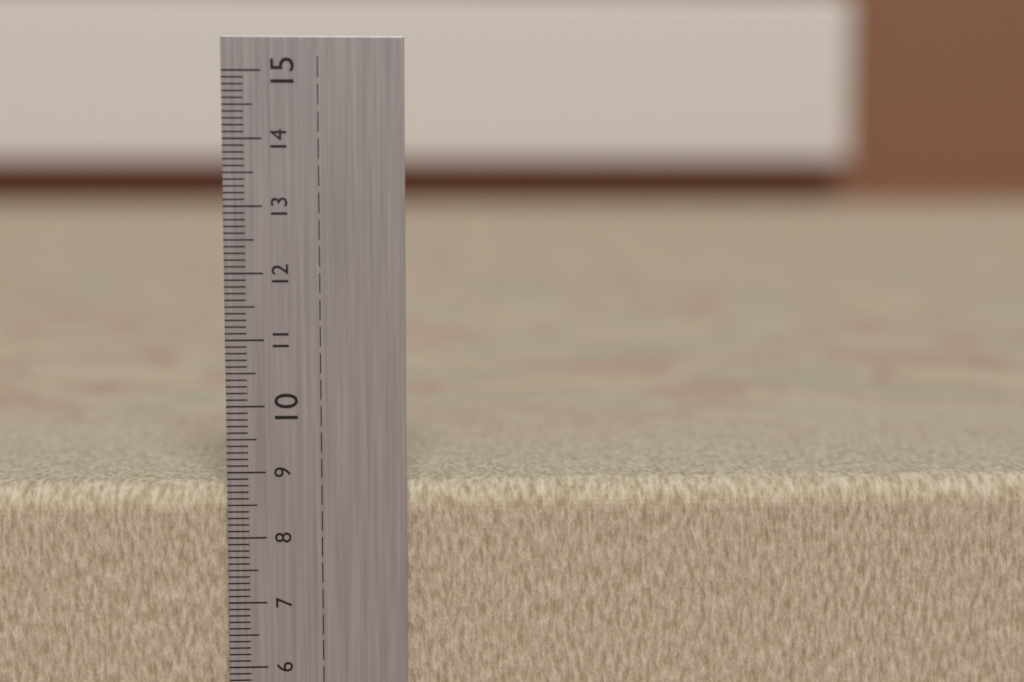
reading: 8.8 cm
